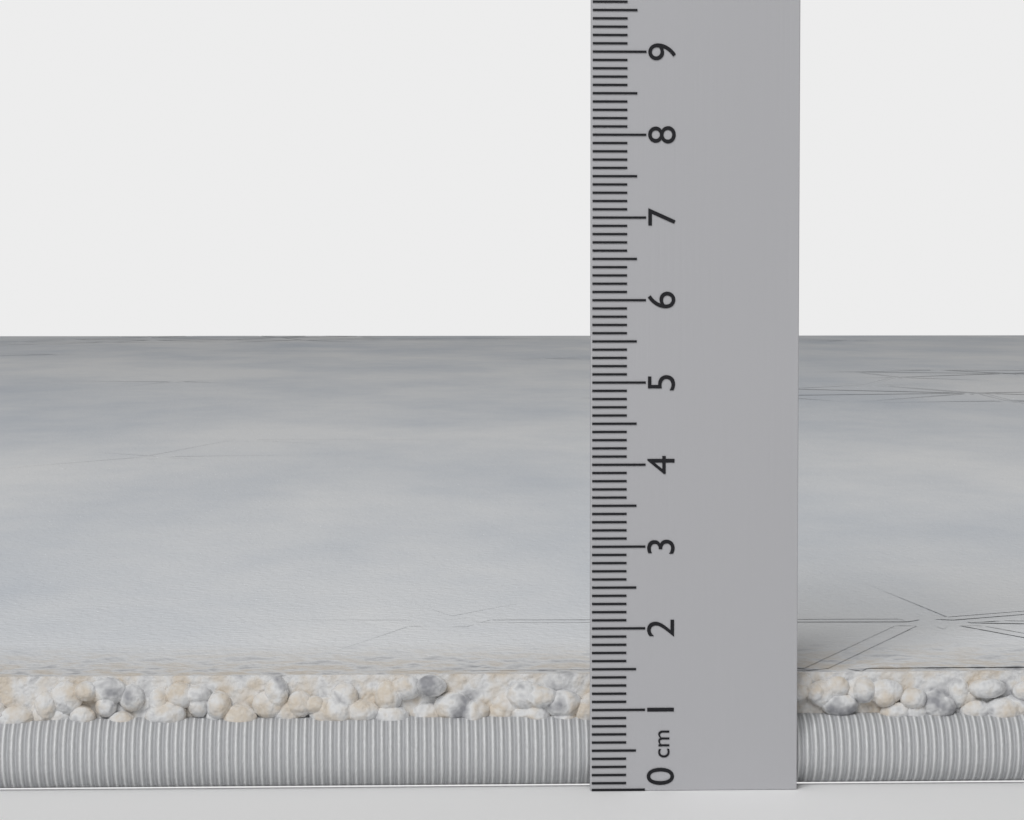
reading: 1.4 cm
